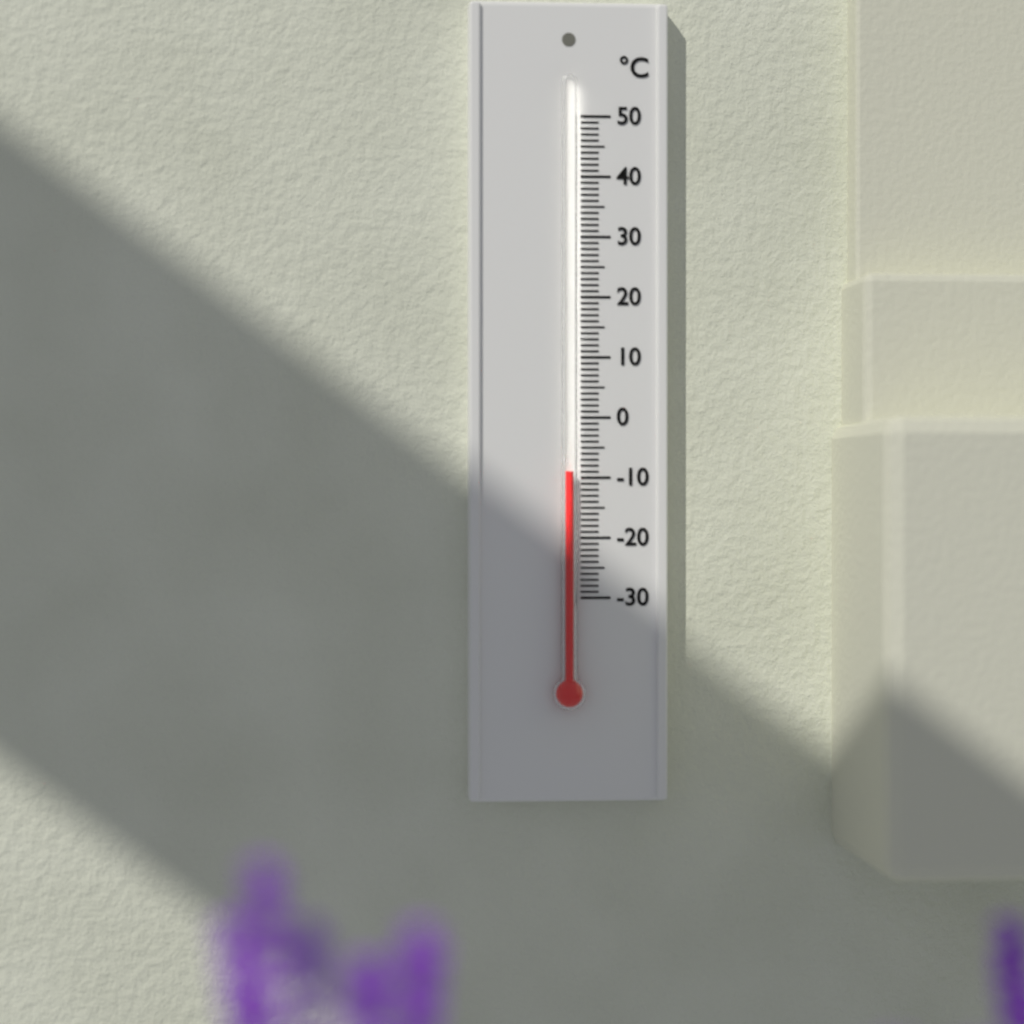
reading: -9 °C
